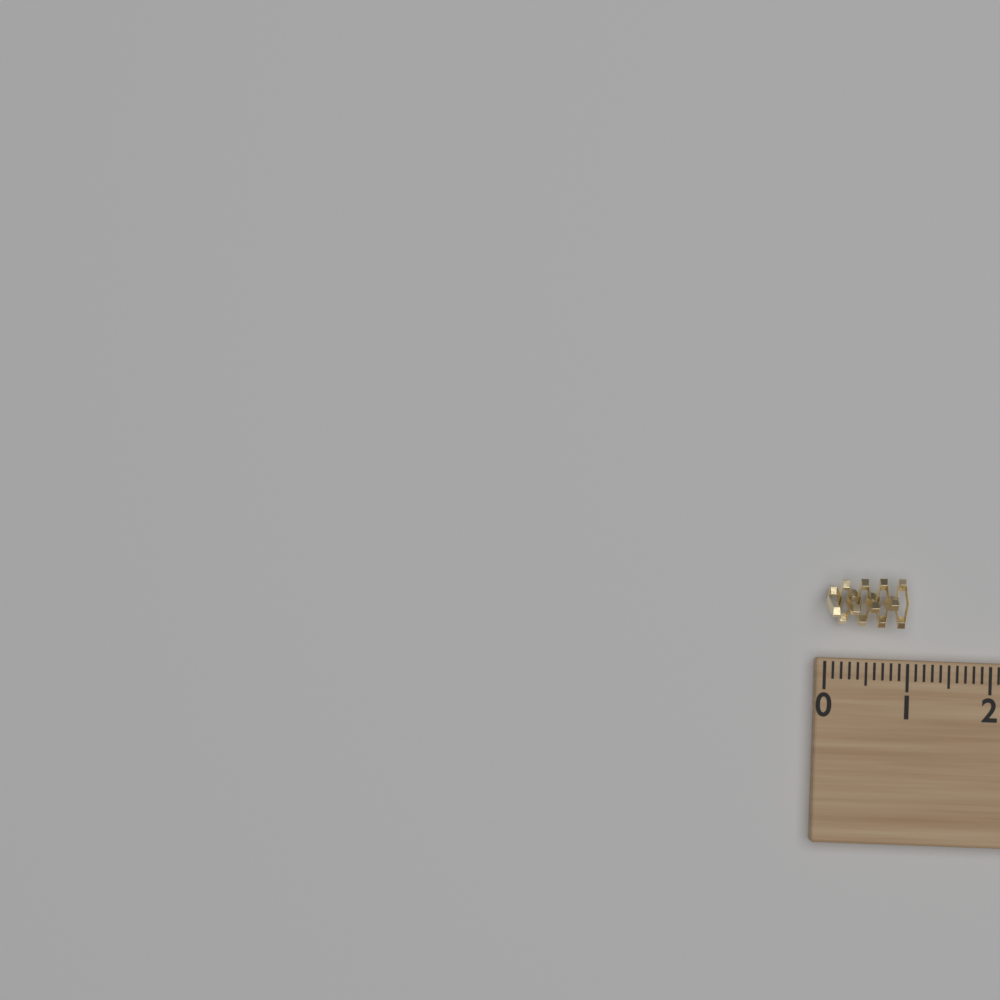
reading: 1.0 (no unit)
